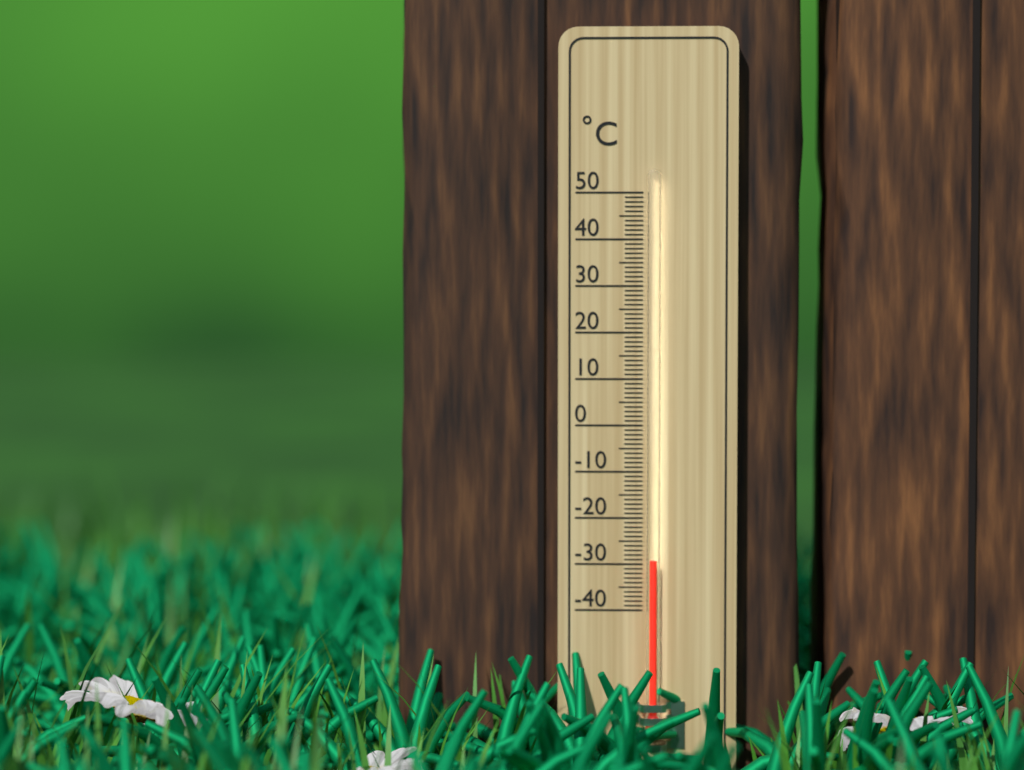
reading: -29 °C
